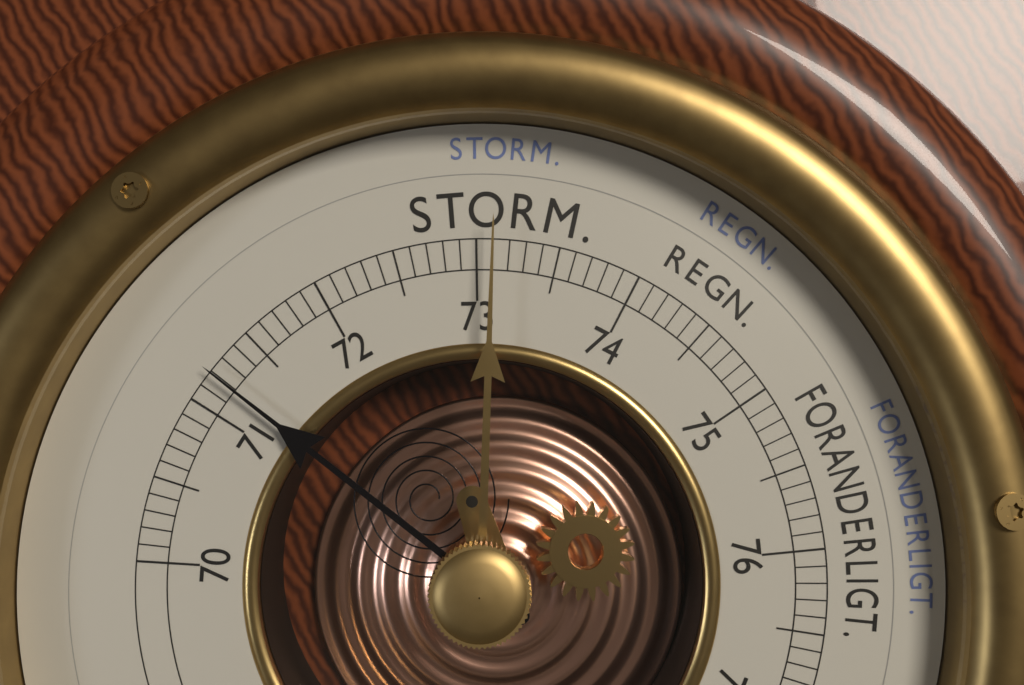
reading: 71.2 cm
